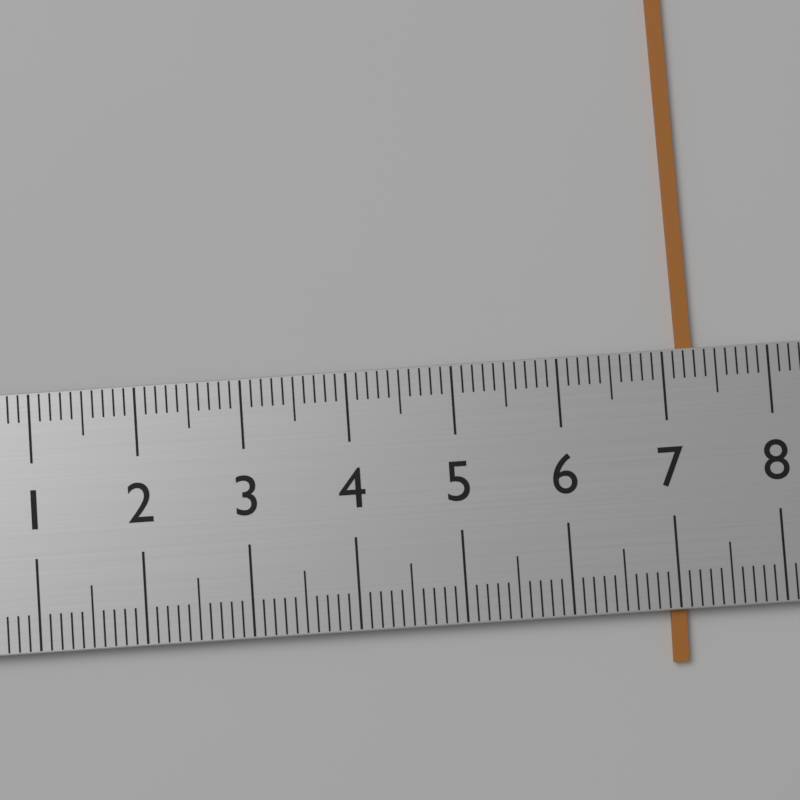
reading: 7.3 (no unit)
